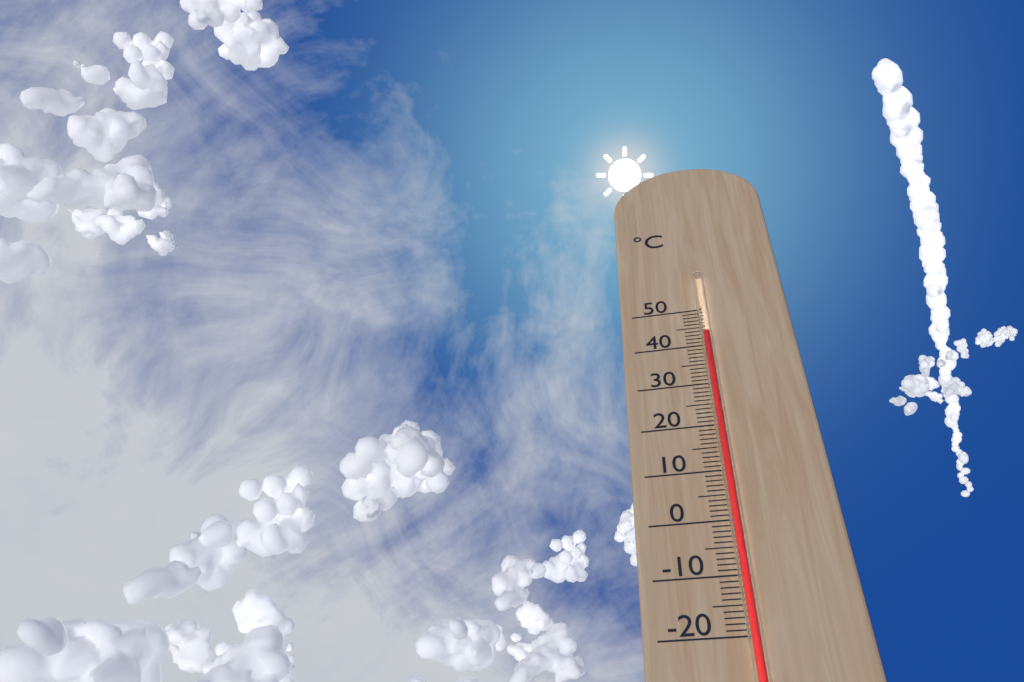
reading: 42 °C
